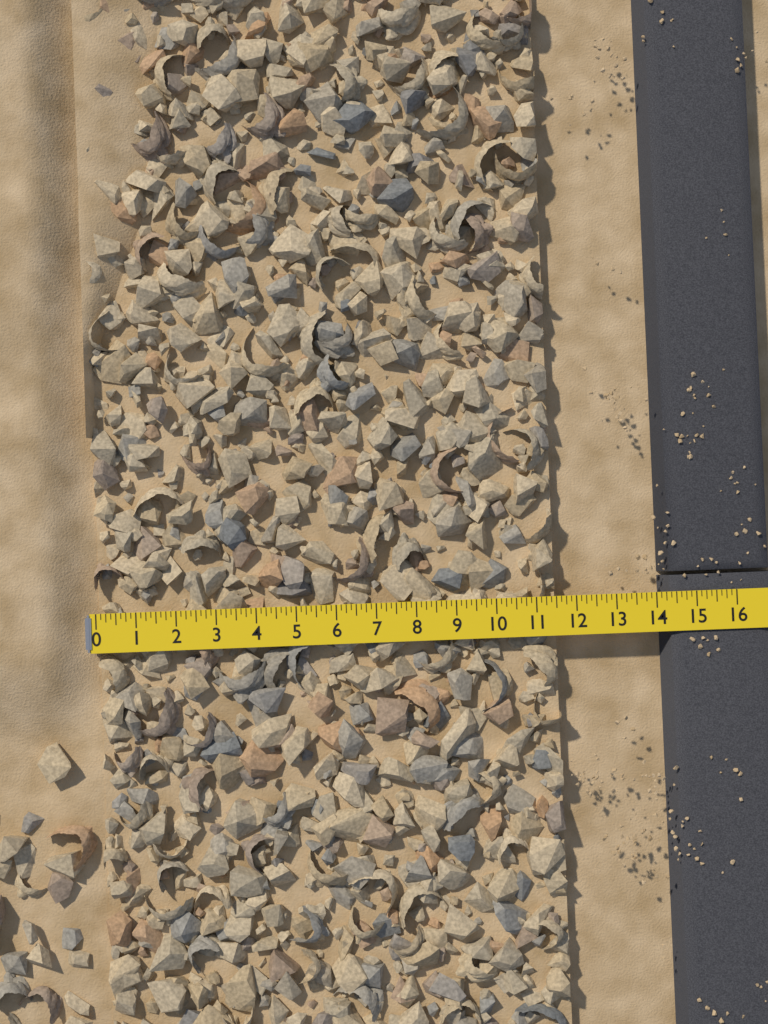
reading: 11.500 (no unit)
